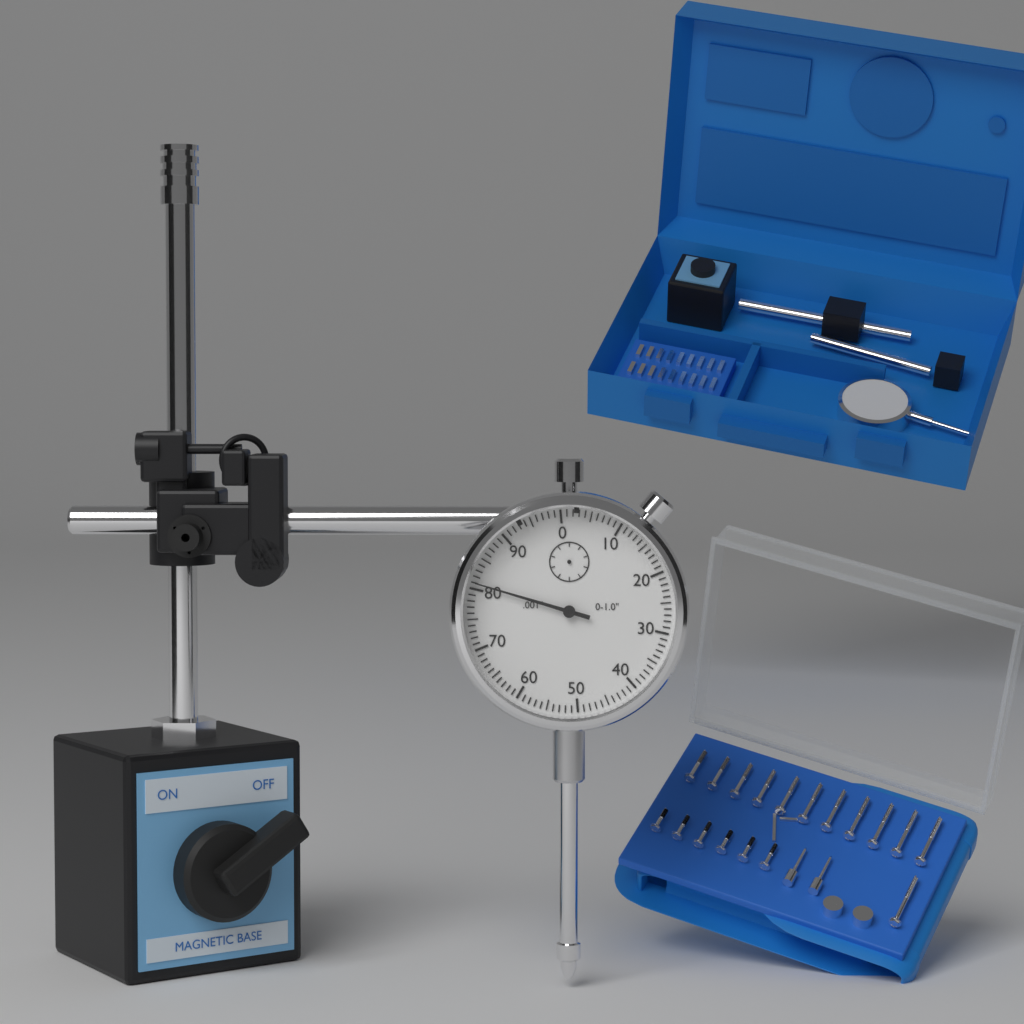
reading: 0.081 in
